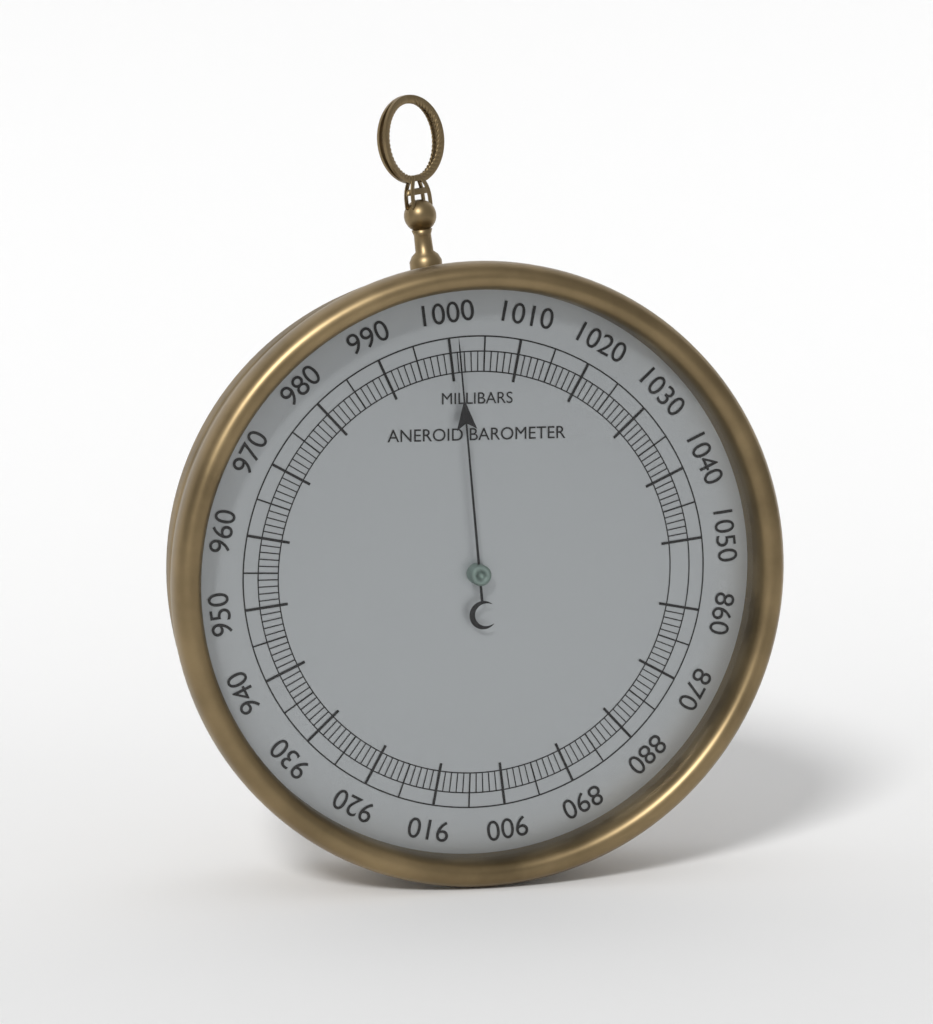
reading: 1001 mbar
